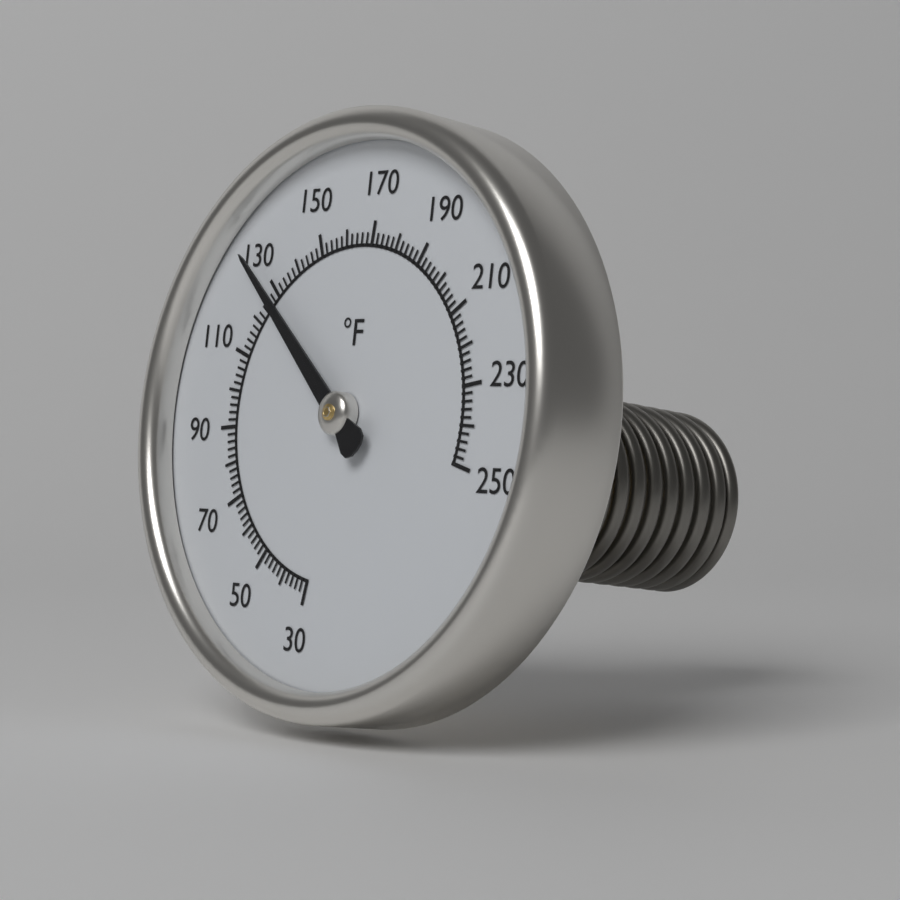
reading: 128 °F
